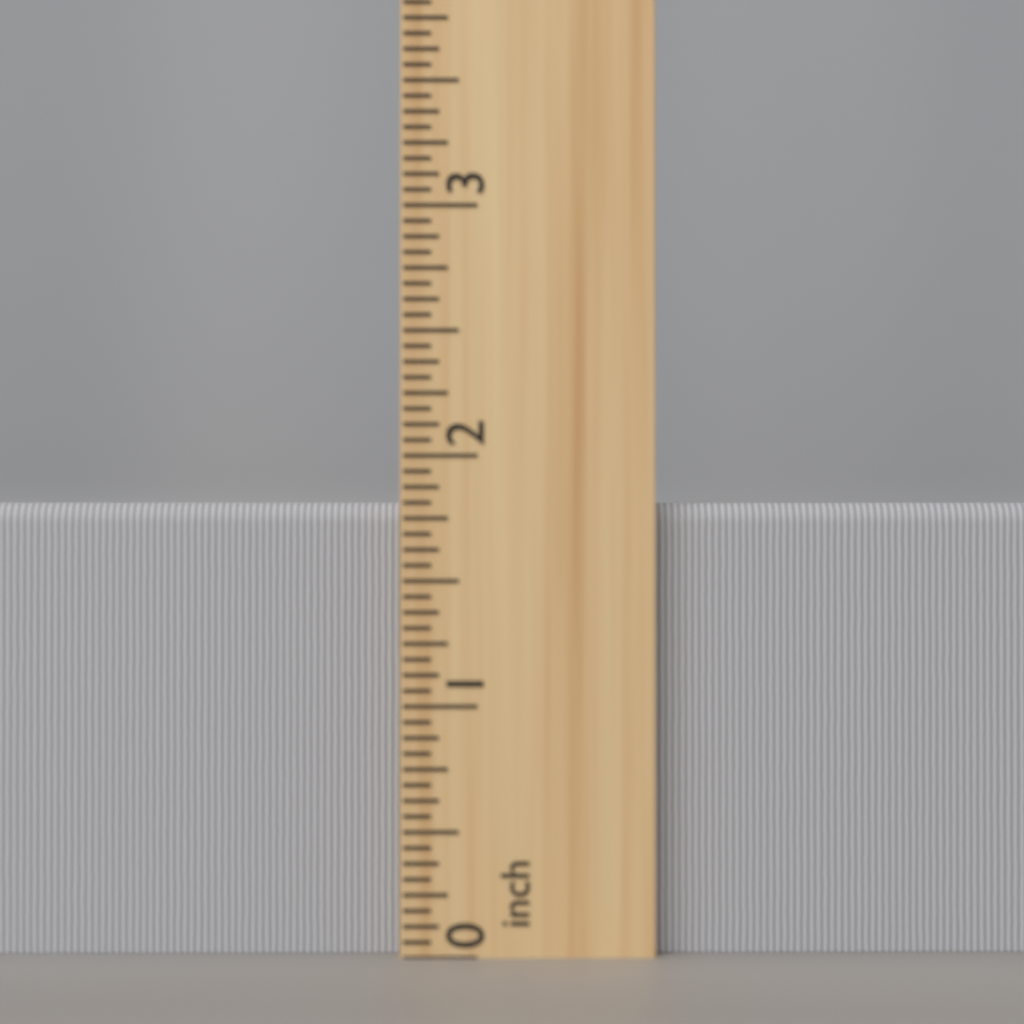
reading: 1.8125 inch
